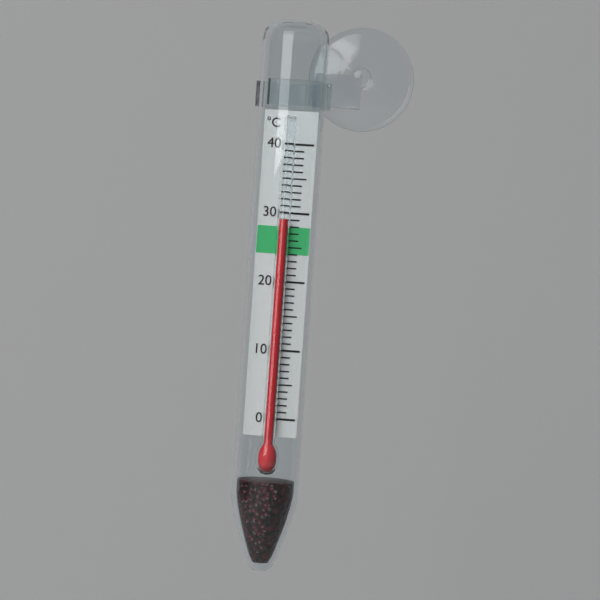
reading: 29 °C
